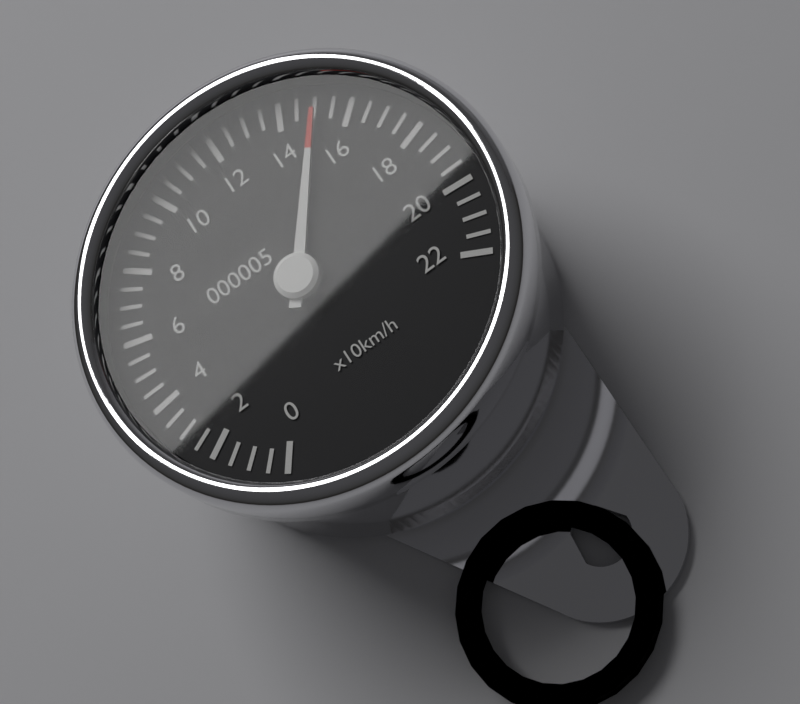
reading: 150 km/h
